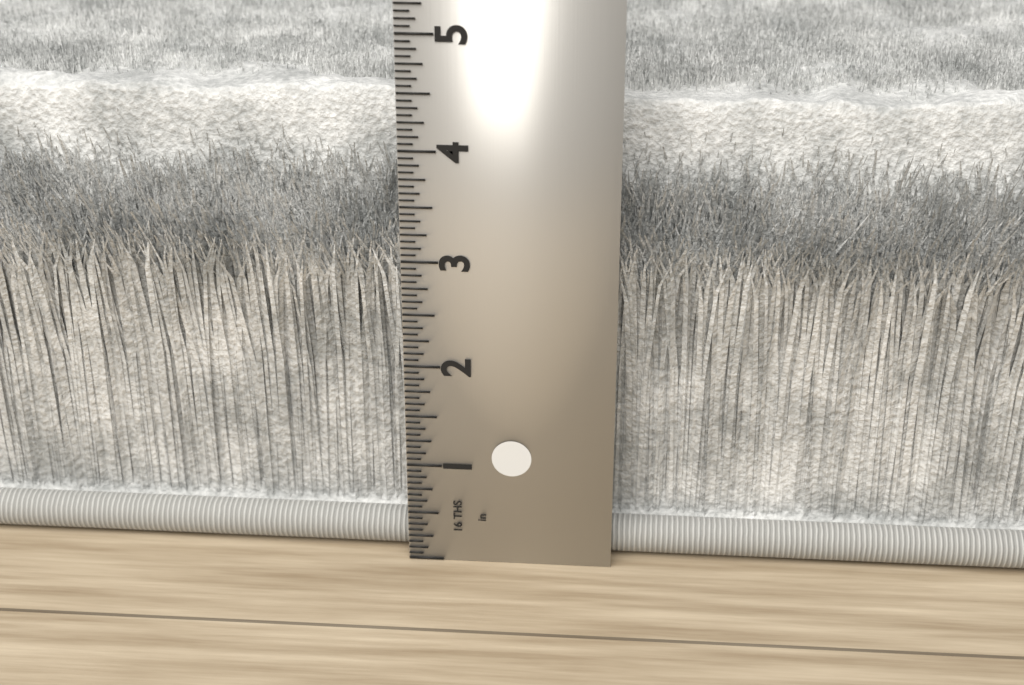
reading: 4.3750 in
